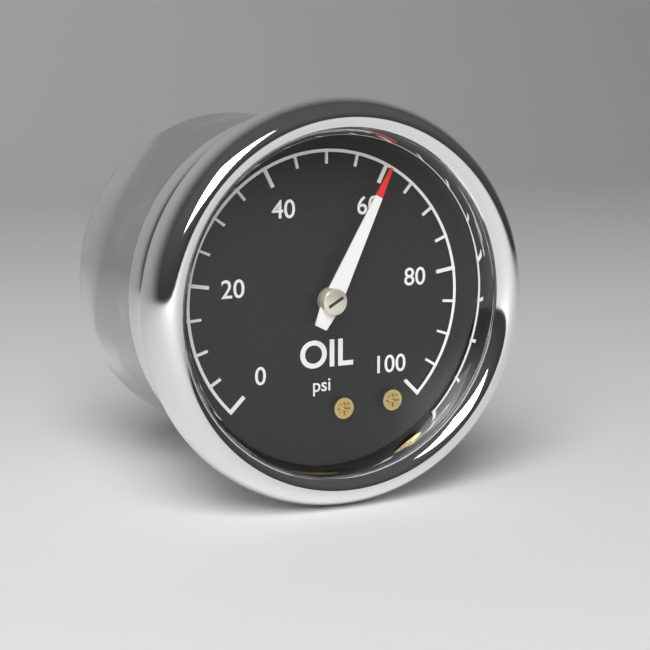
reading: 60 psi
